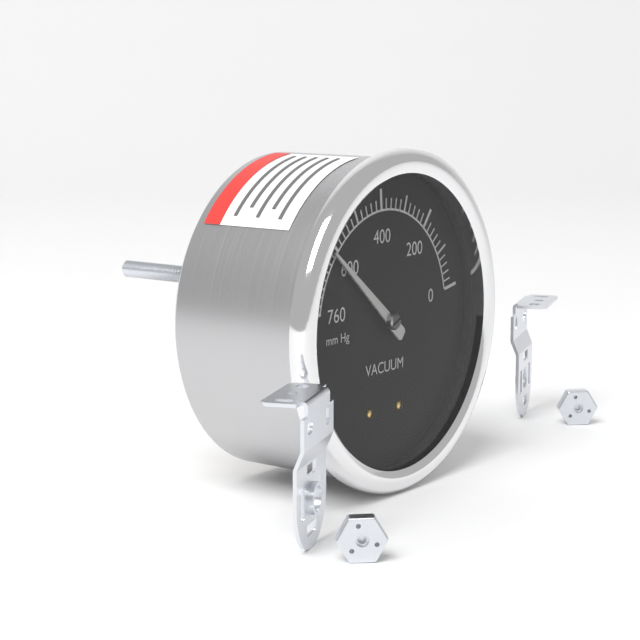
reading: 620 mm Hg
